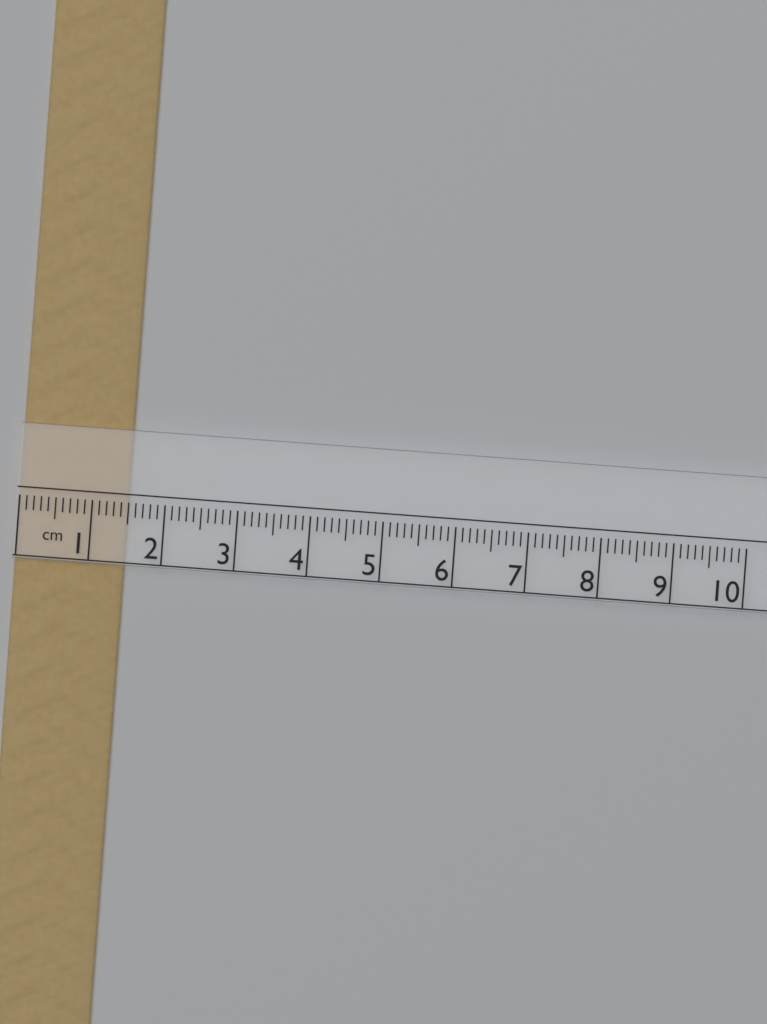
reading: 1.5 cm
